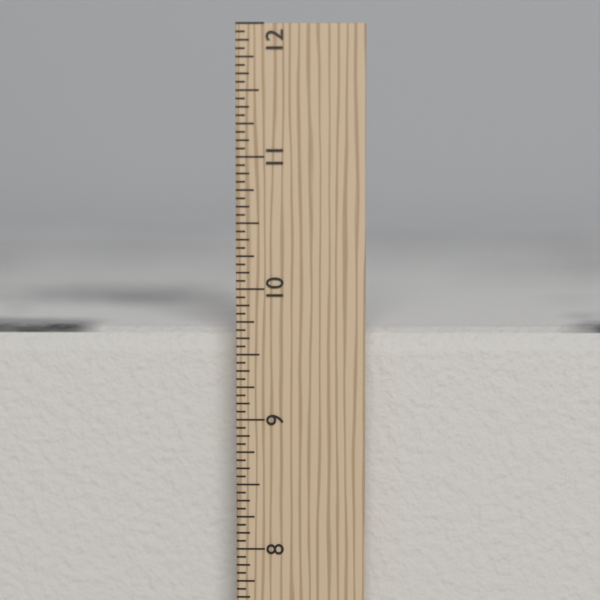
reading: 9.6875 in
